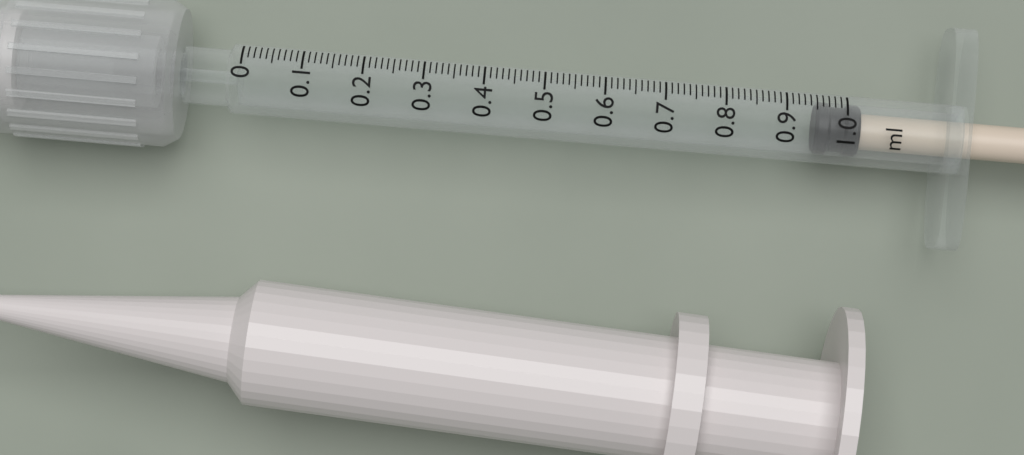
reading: 0.95 ml
